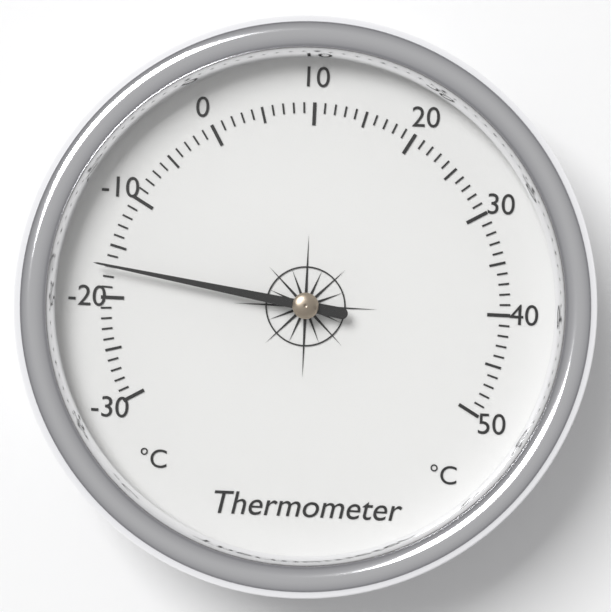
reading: -17 °C
